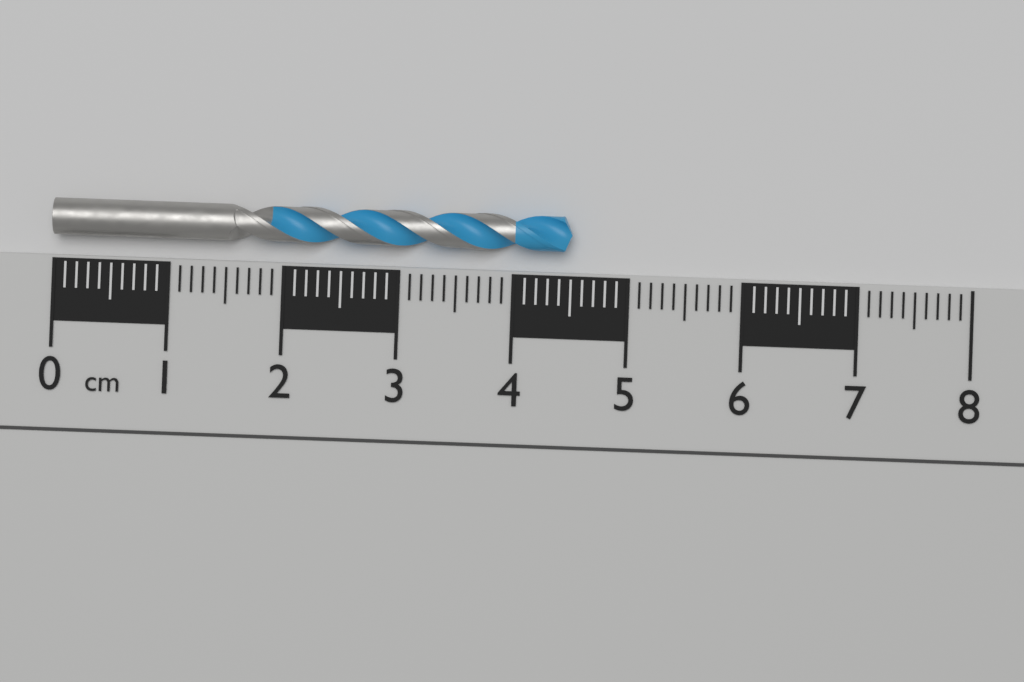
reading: 4.5 cm
